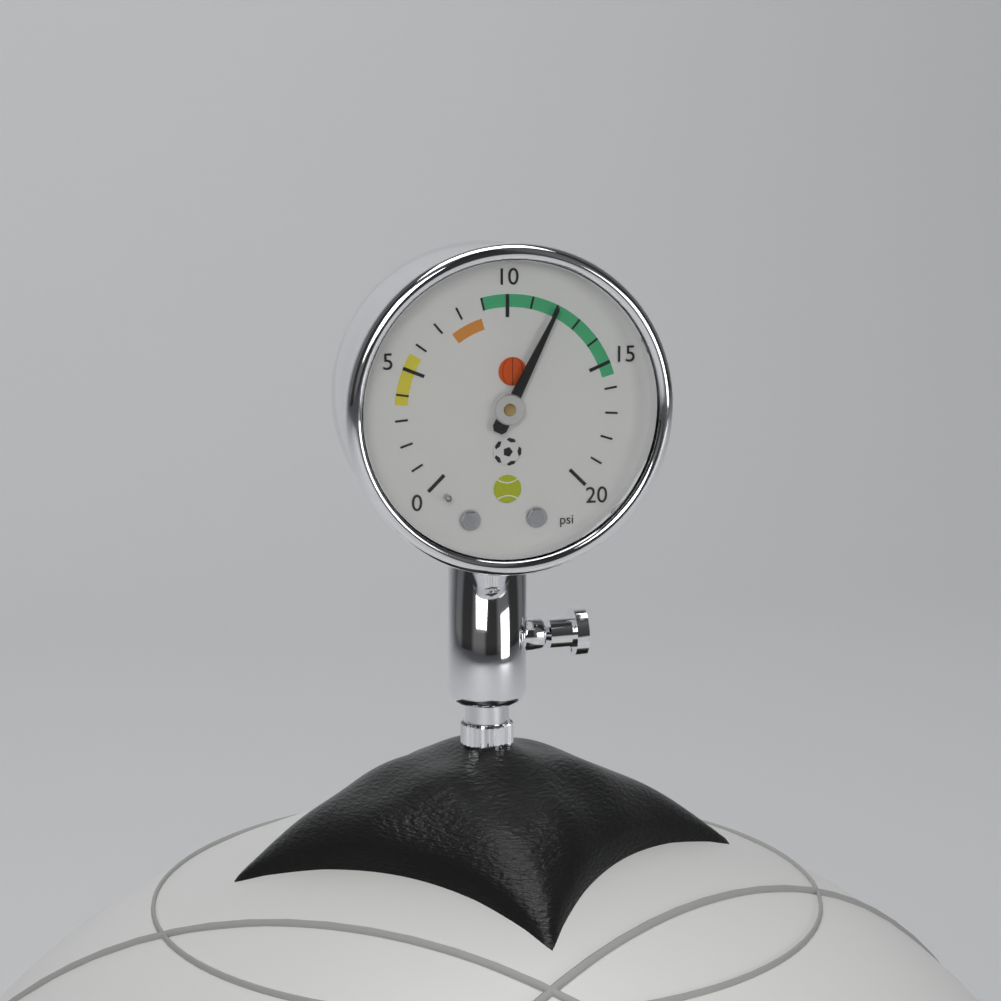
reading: 12 psi
